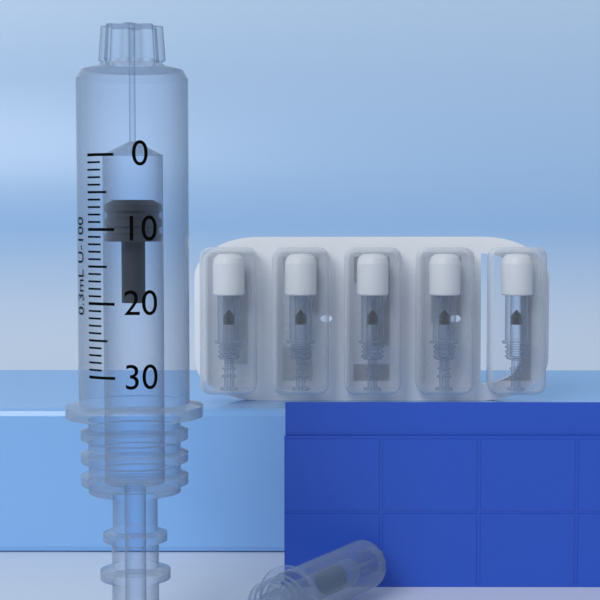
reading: 6 units
